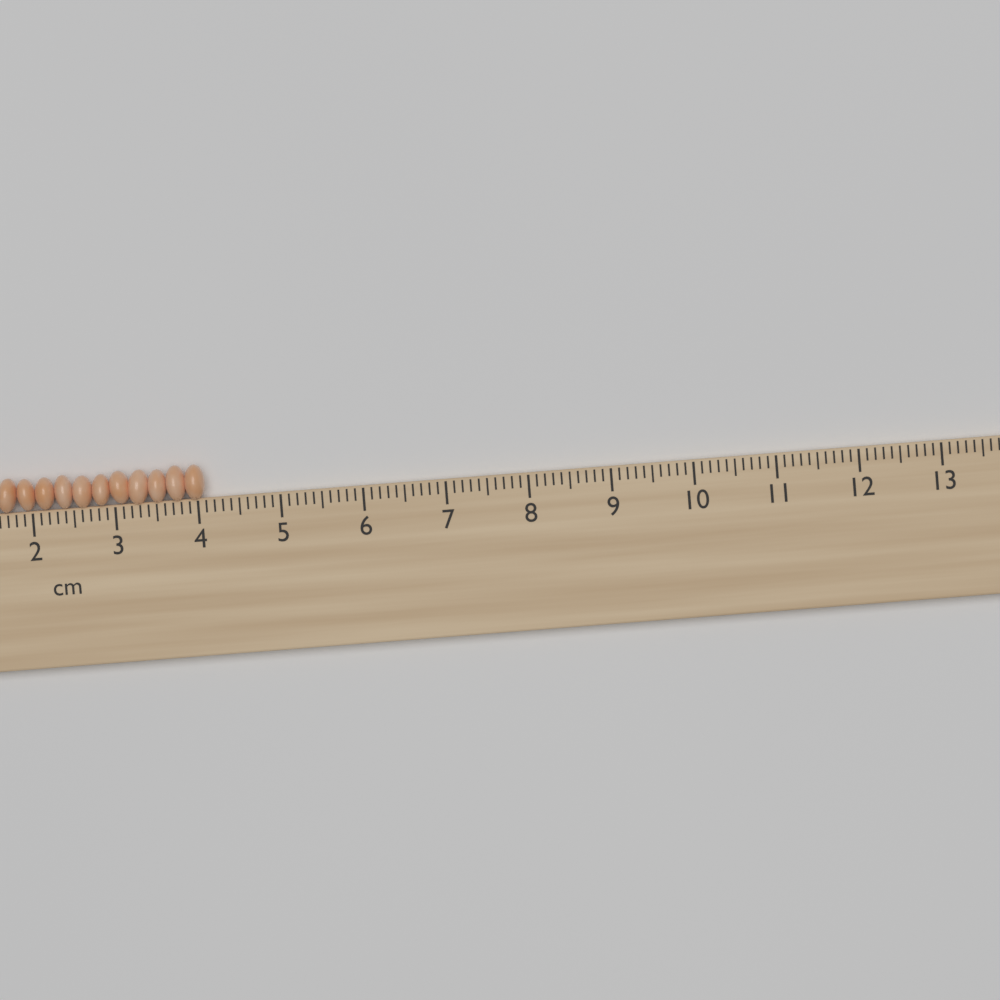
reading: 4.1 cm
